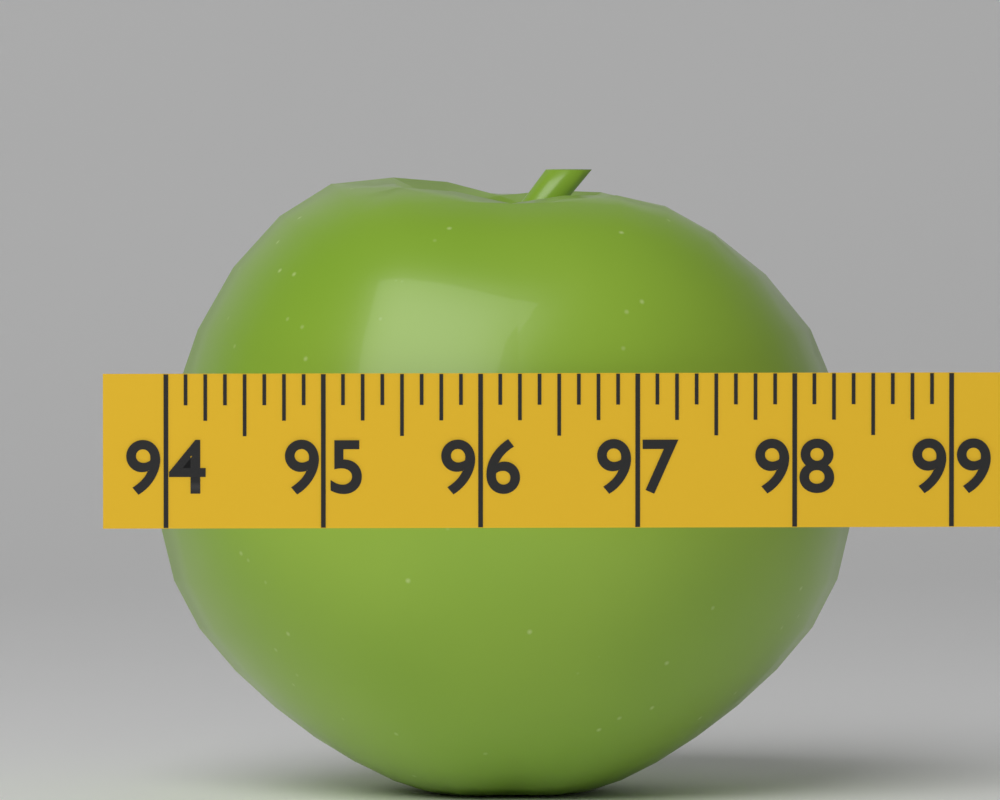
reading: 98.500 (no unit)
